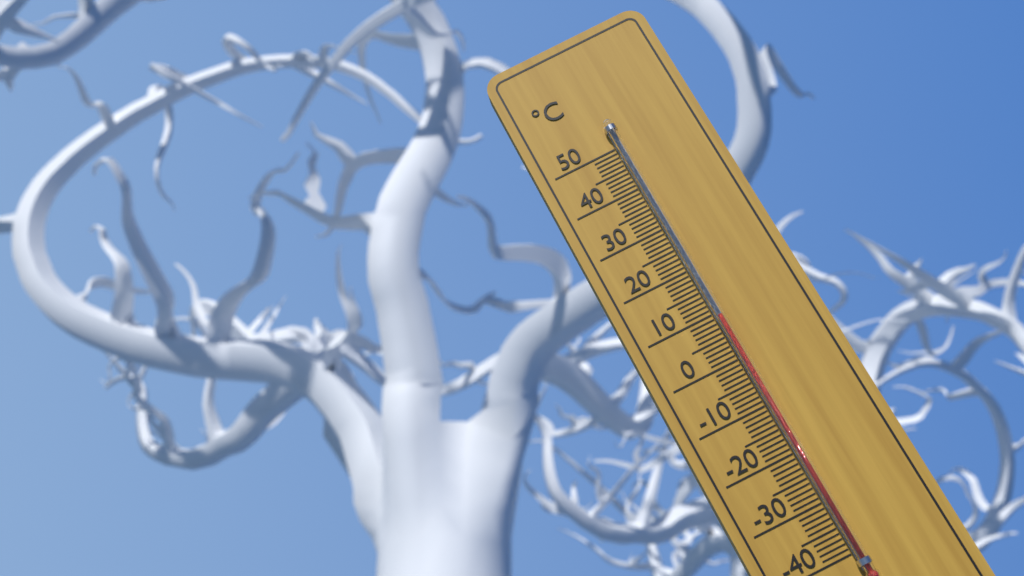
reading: 9 °C
